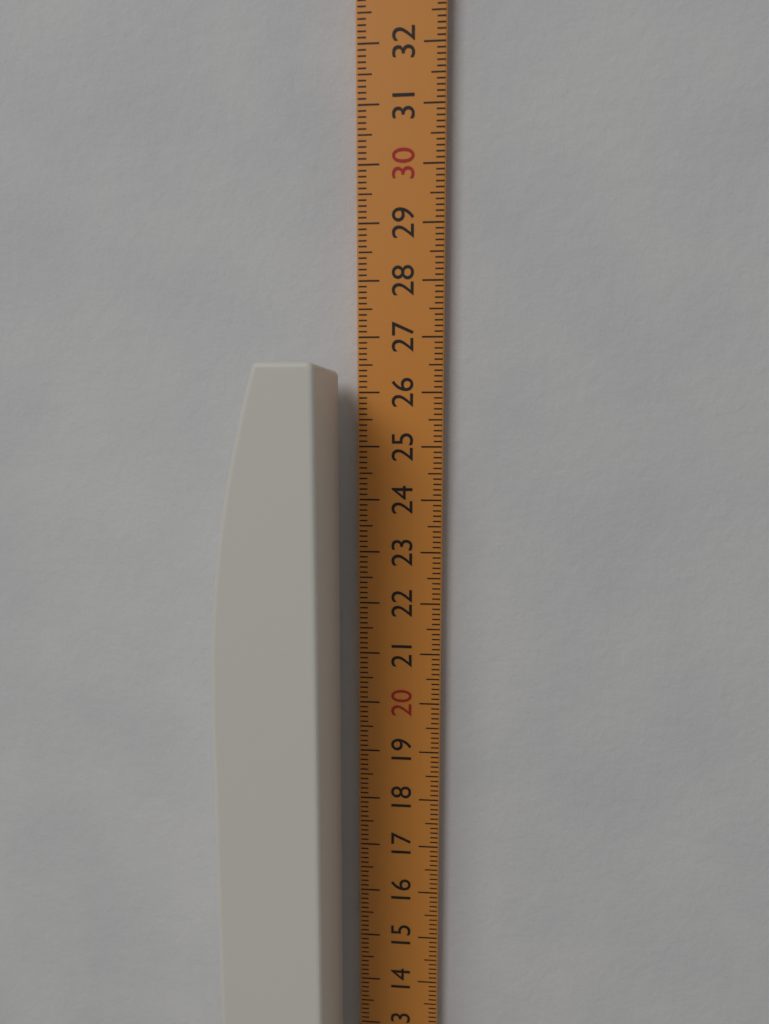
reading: 26.4 cm
